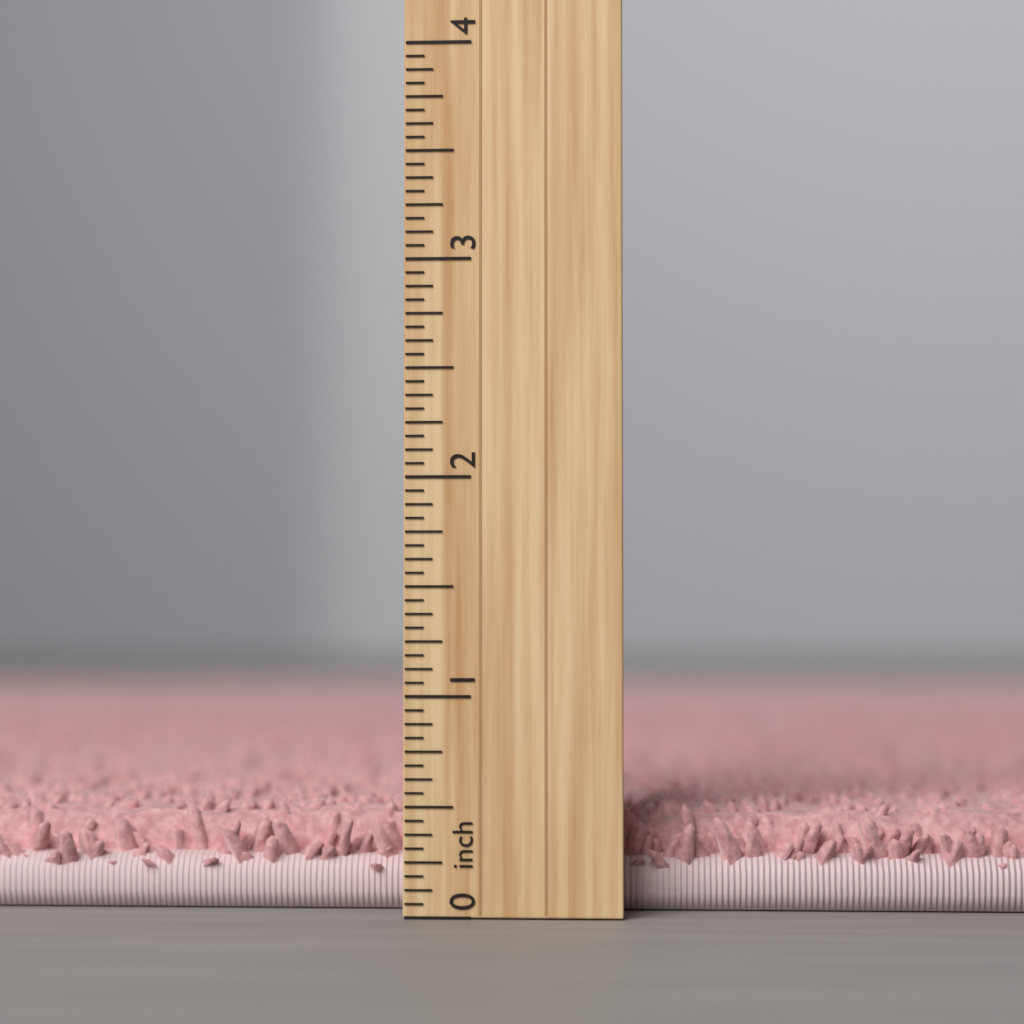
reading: 0.5000 inch
